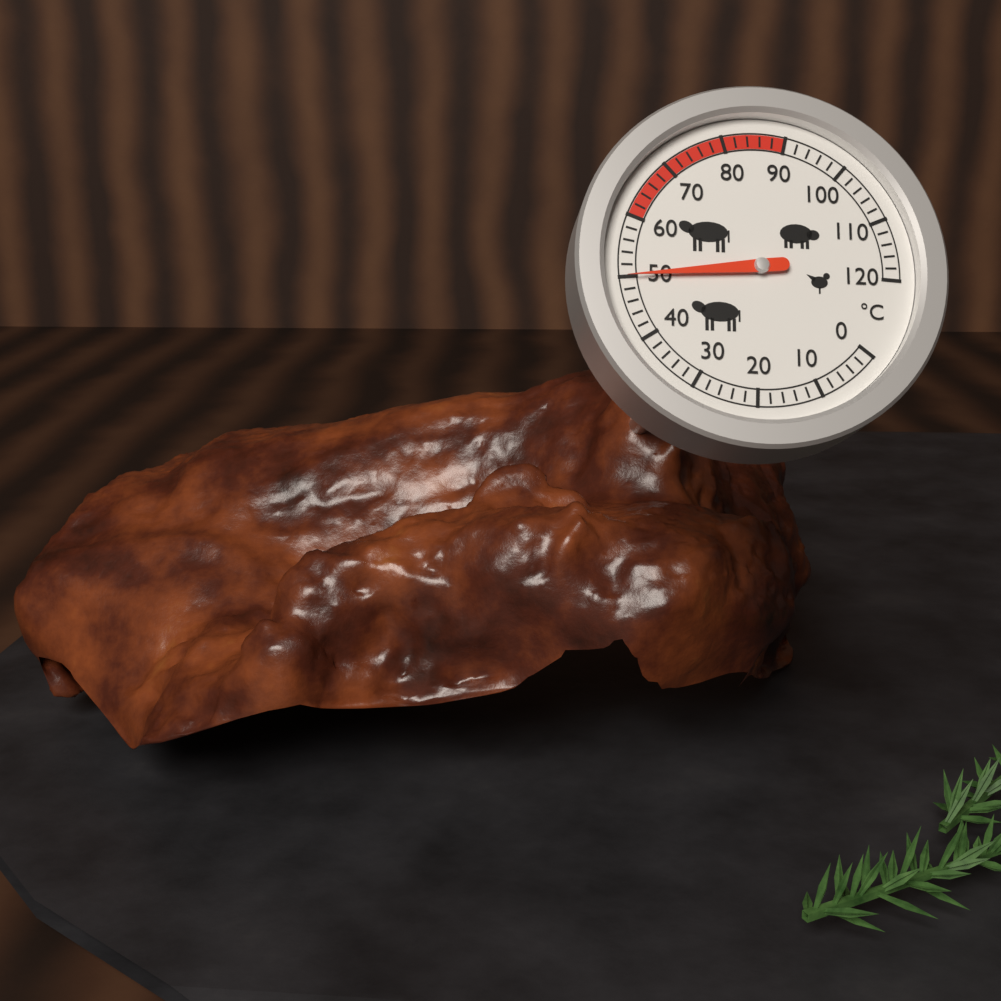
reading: 50 °C
